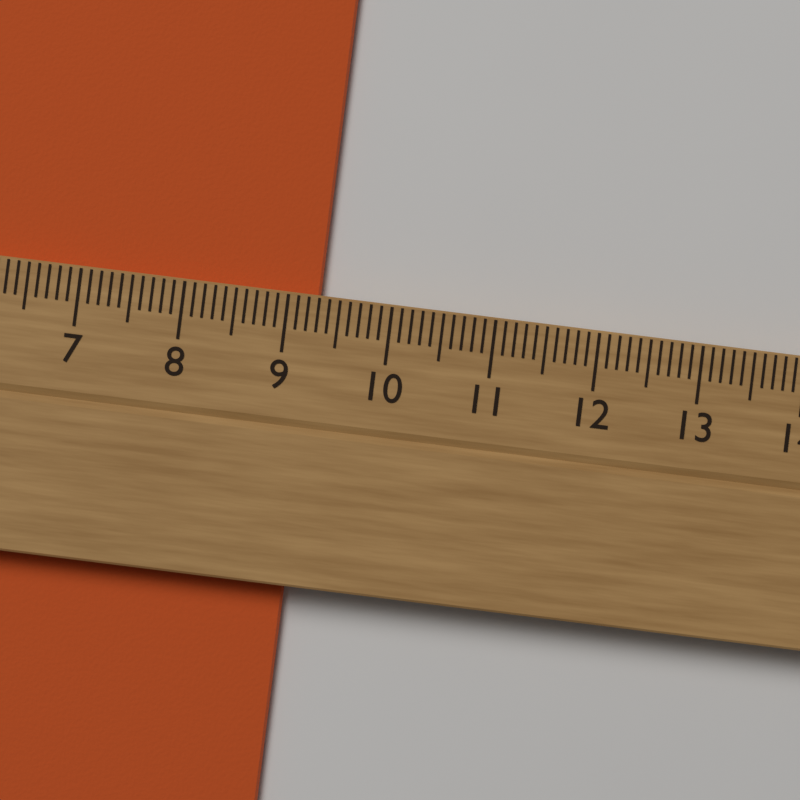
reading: 9.3 cm
